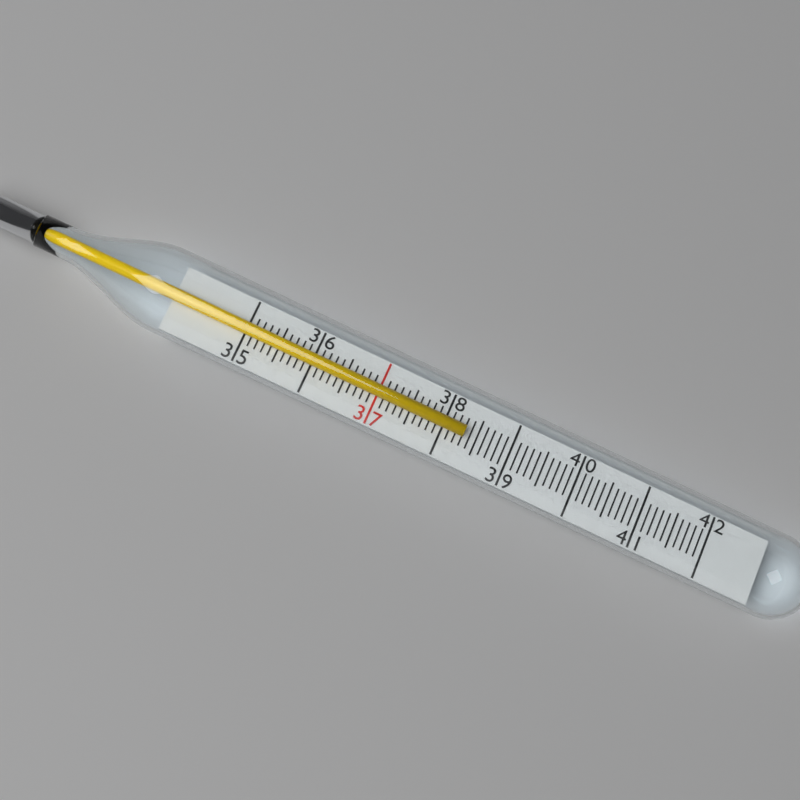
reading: 38.3 (no unit)
